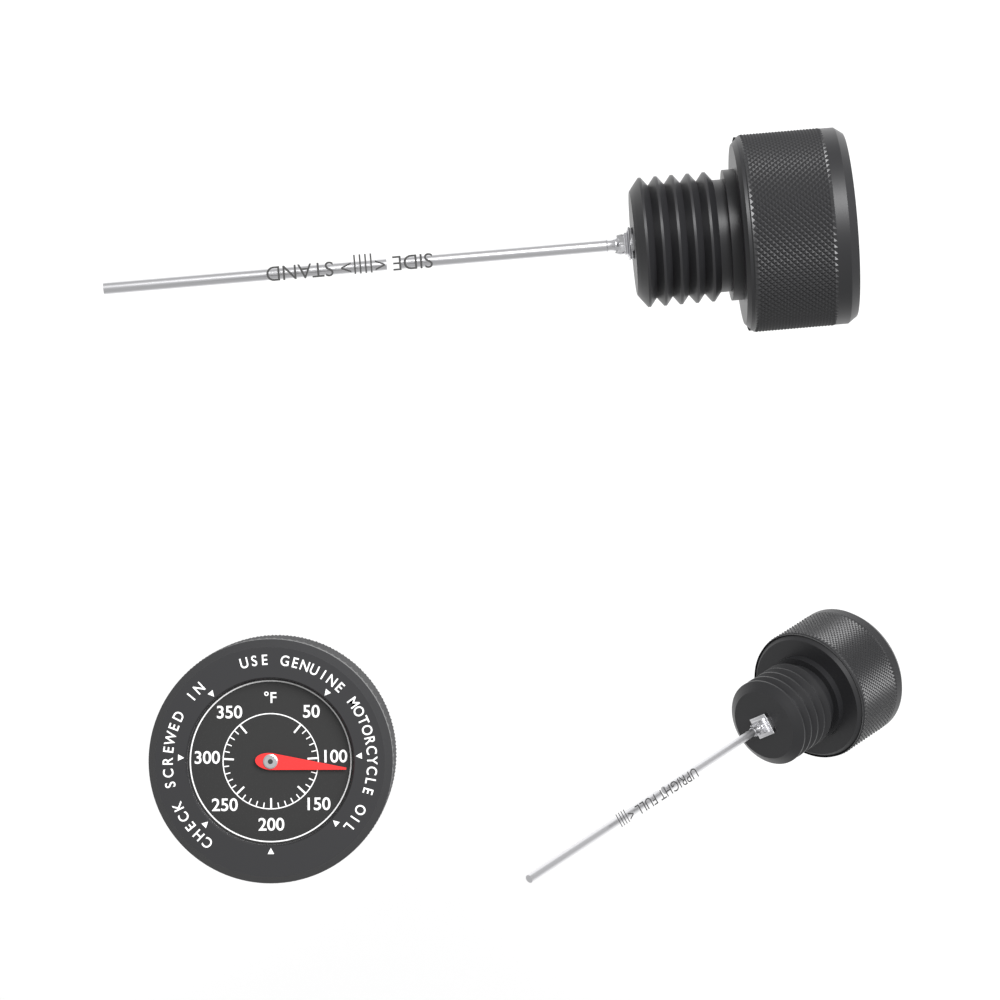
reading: 110 °F
